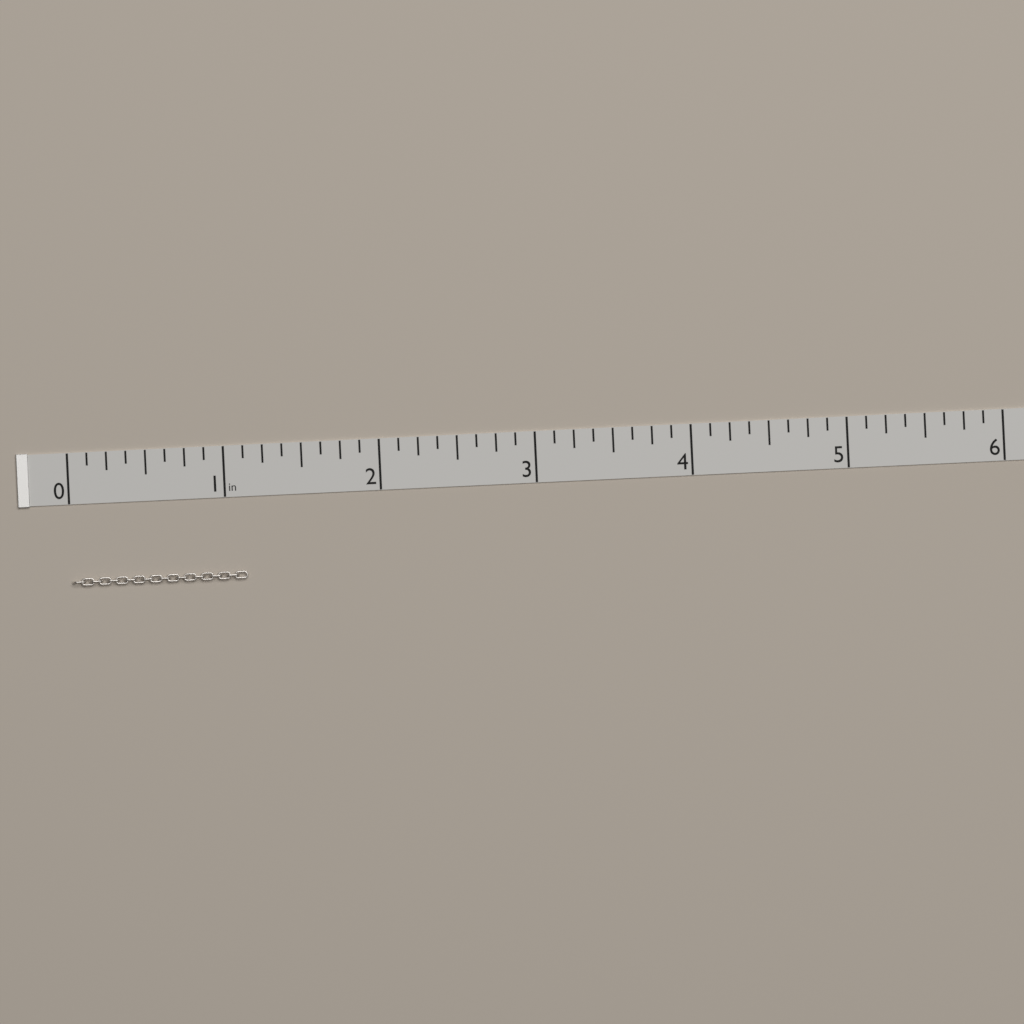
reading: 1.125 in
